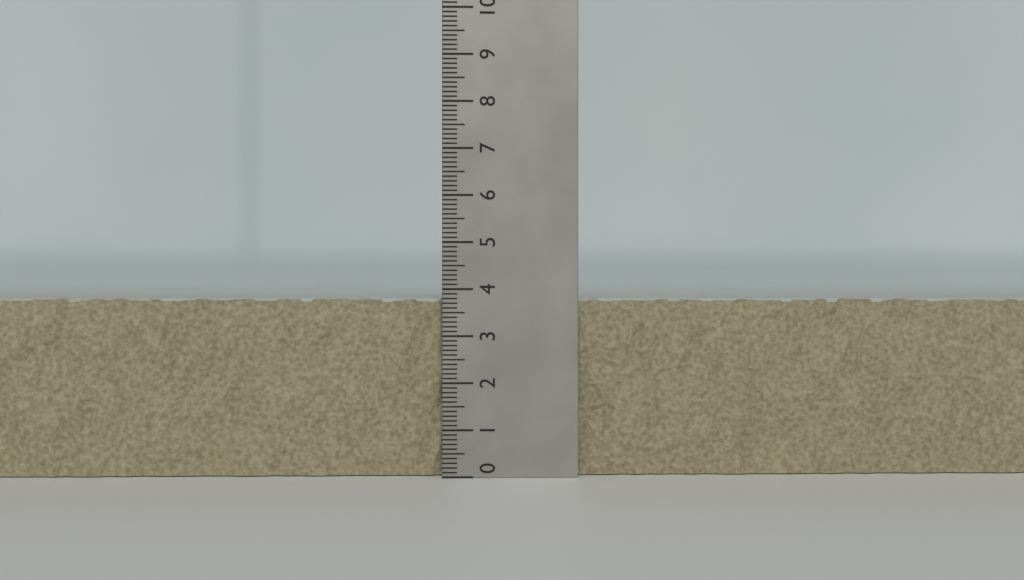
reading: 3.8 (no unit)
